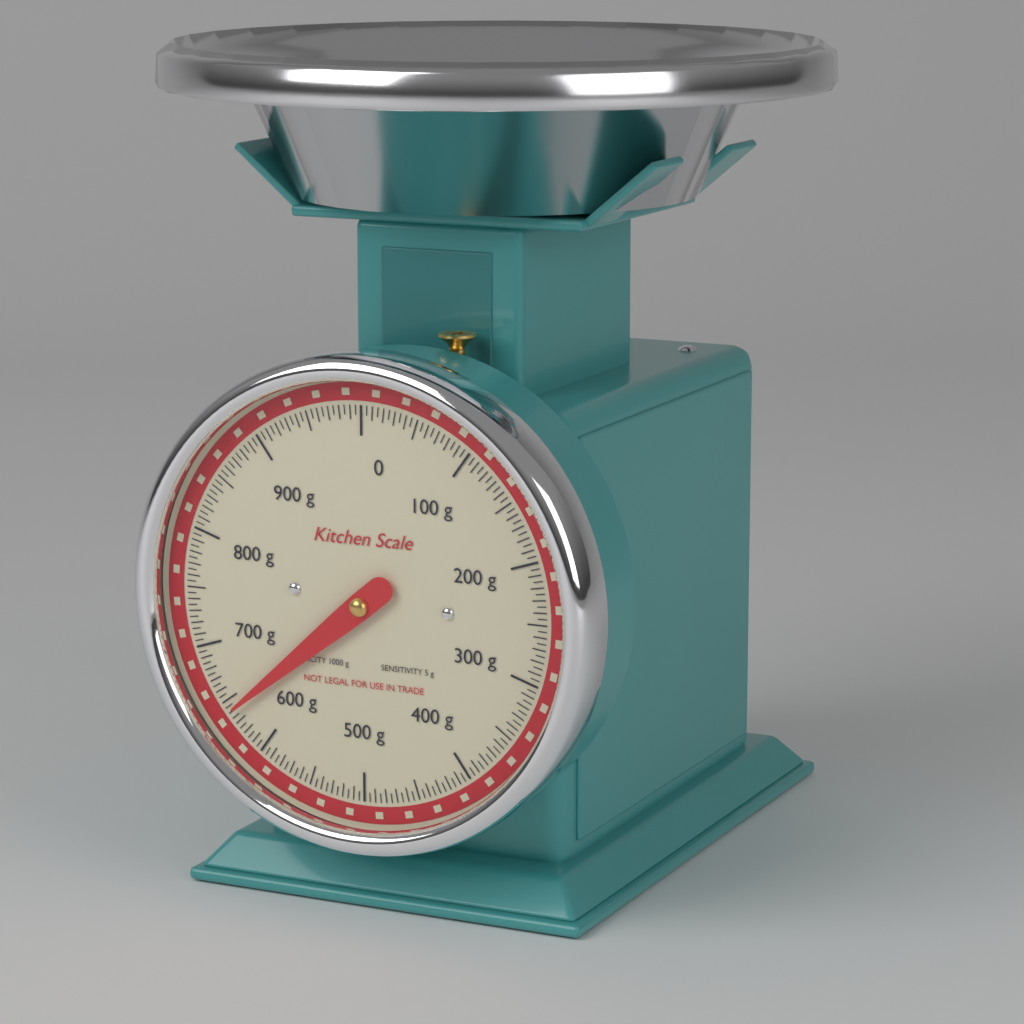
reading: 640 g
